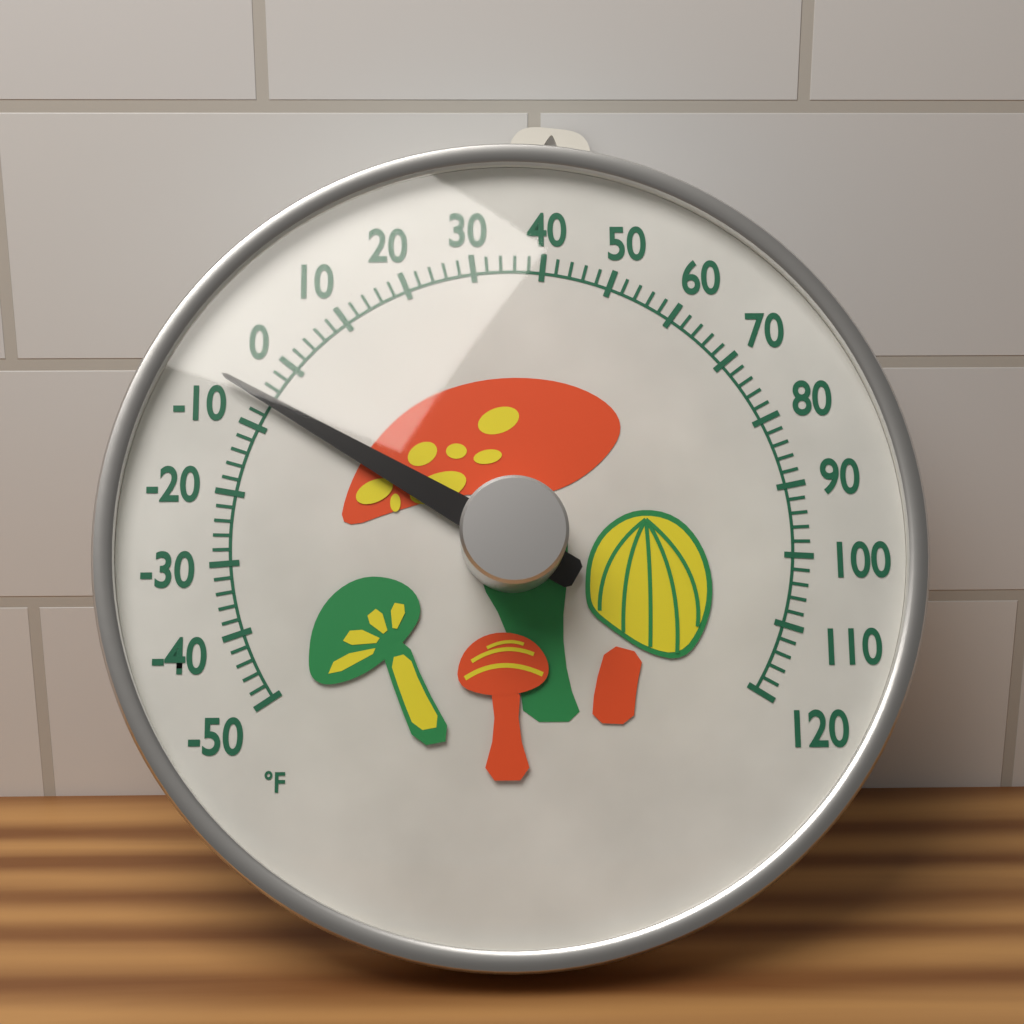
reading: -6 °F
